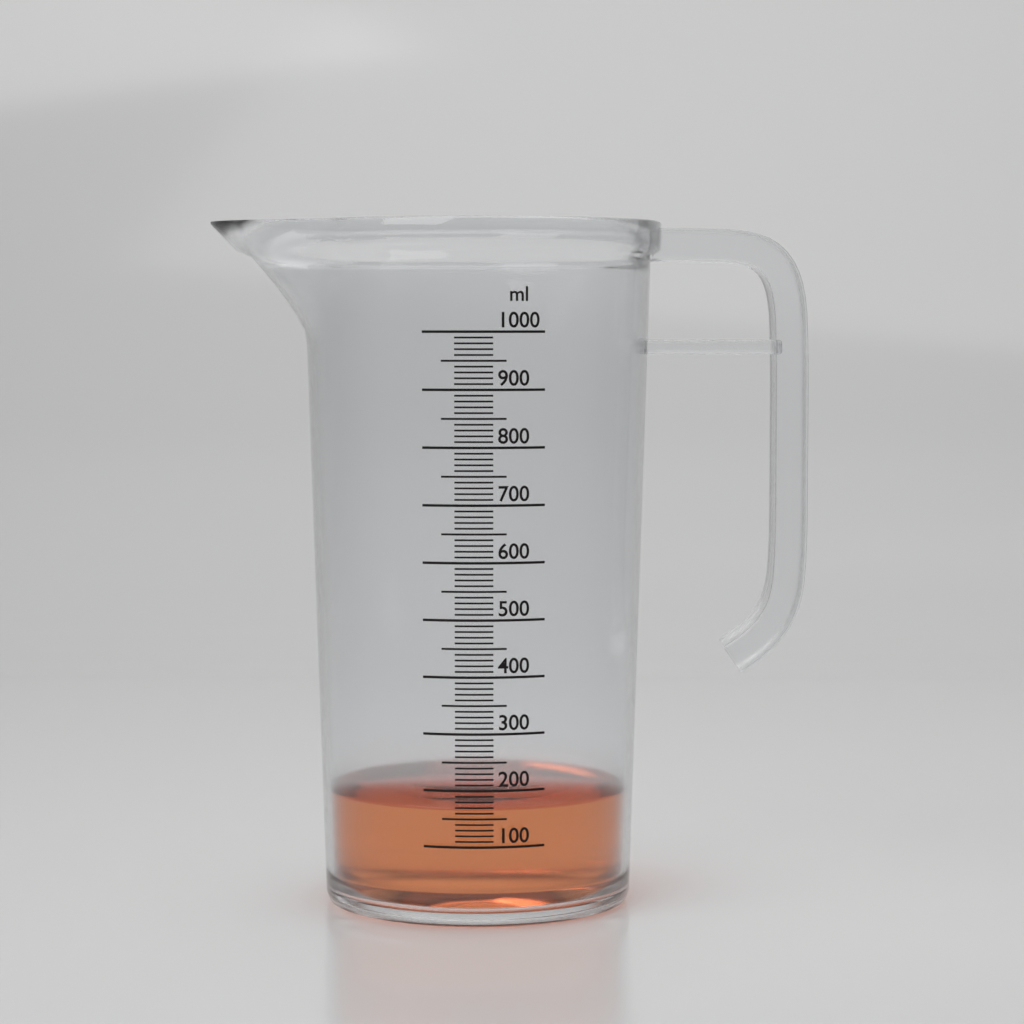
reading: 170 ml
